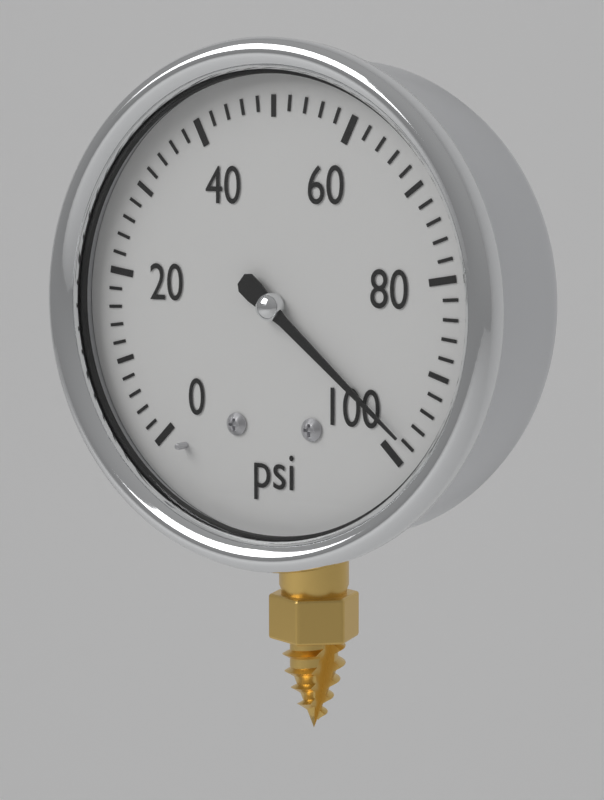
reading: 98 psi
